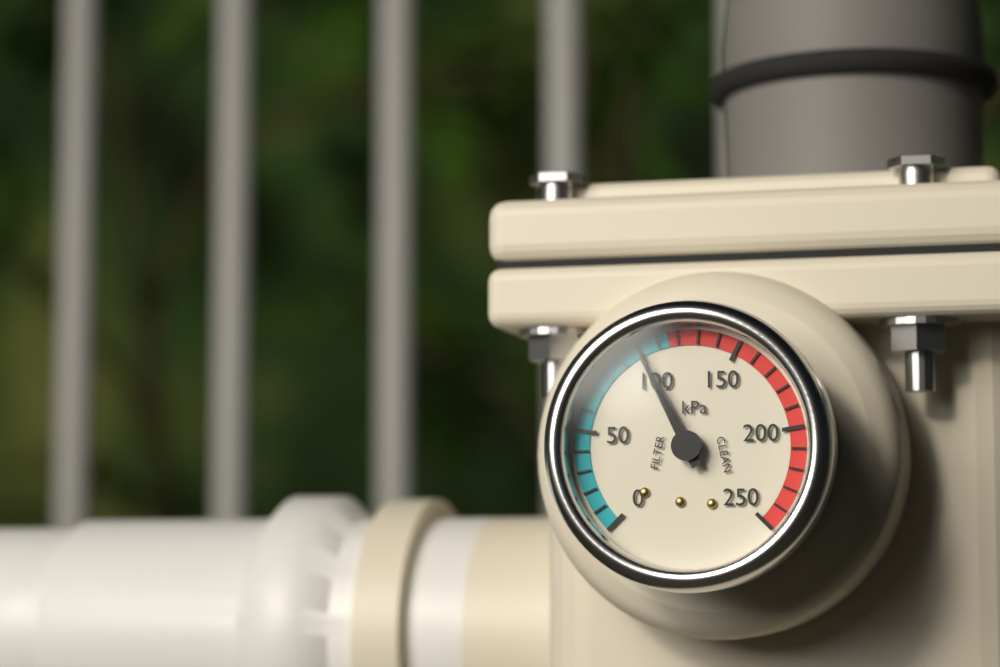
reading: 100 kPa
